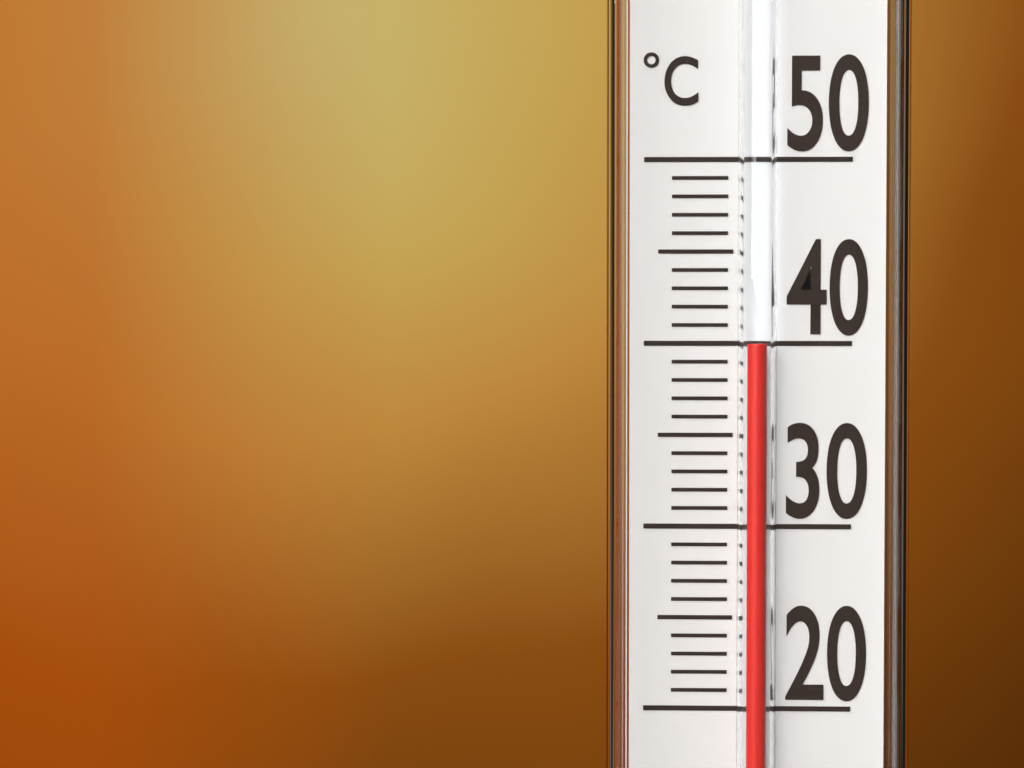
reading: 40 °C
